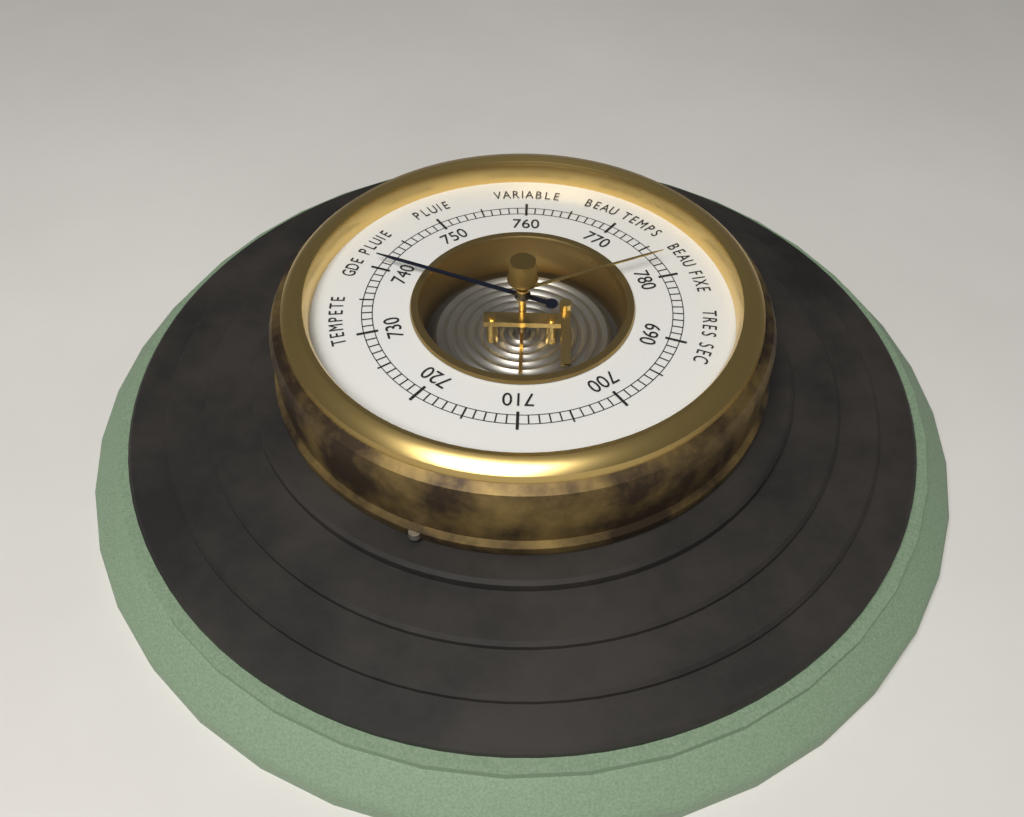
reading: 741 (no unit)
